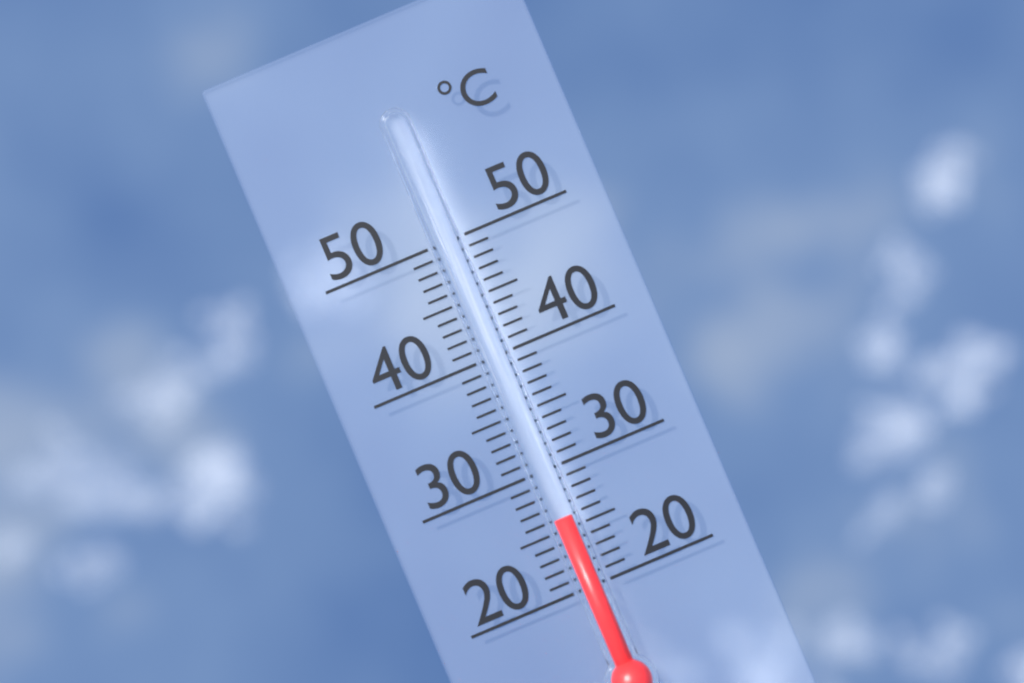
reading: 26 °C
